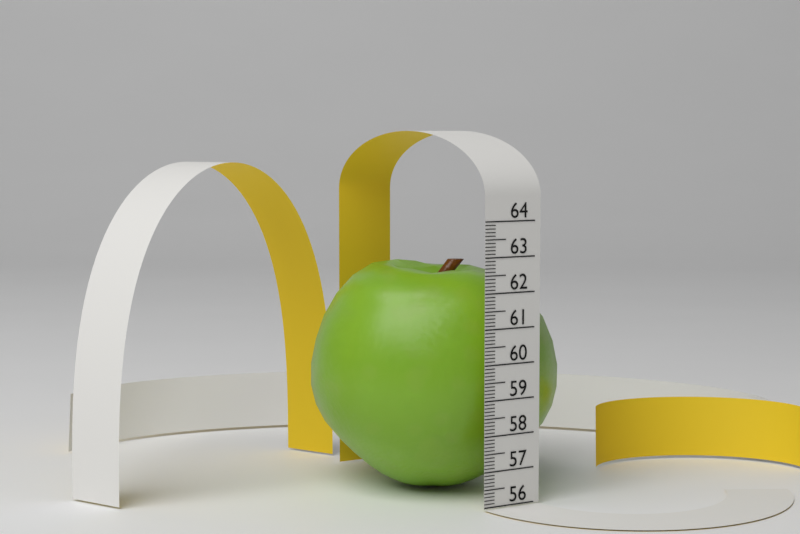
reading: 62.7 (no unit)
